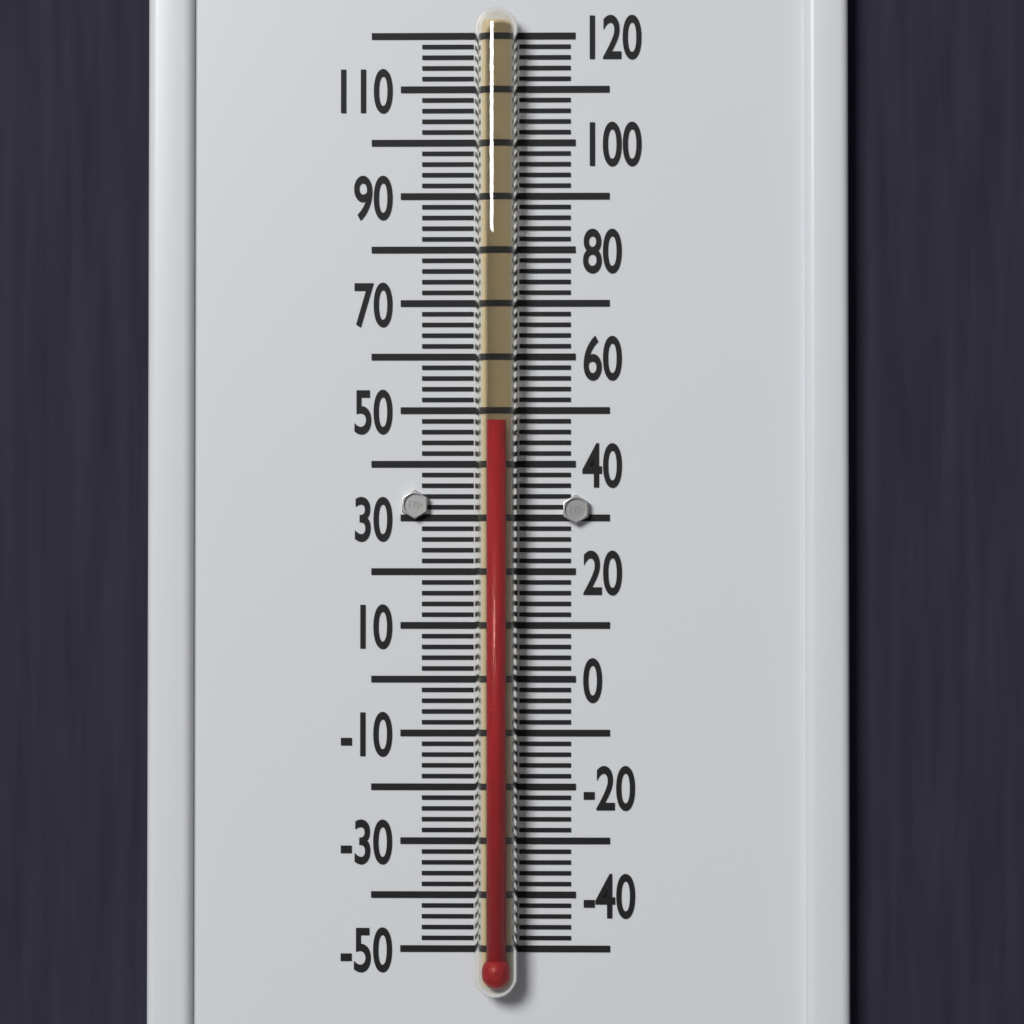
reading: 48 °F
